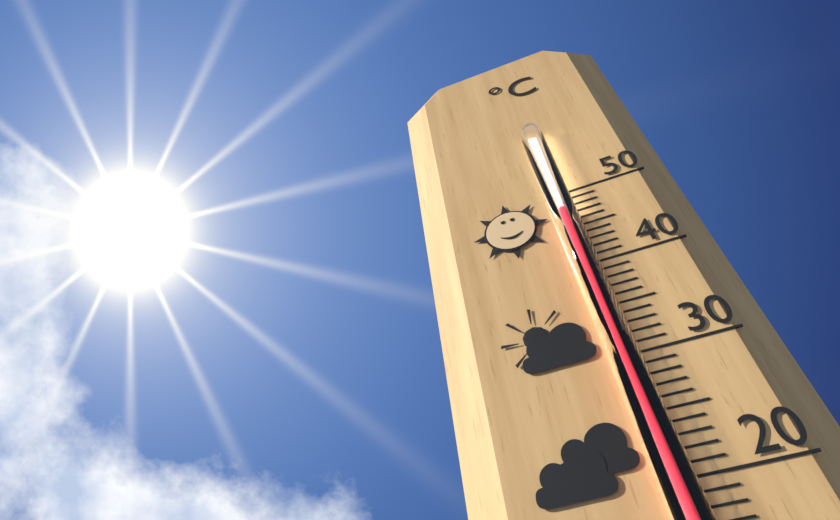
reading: 47 °C
